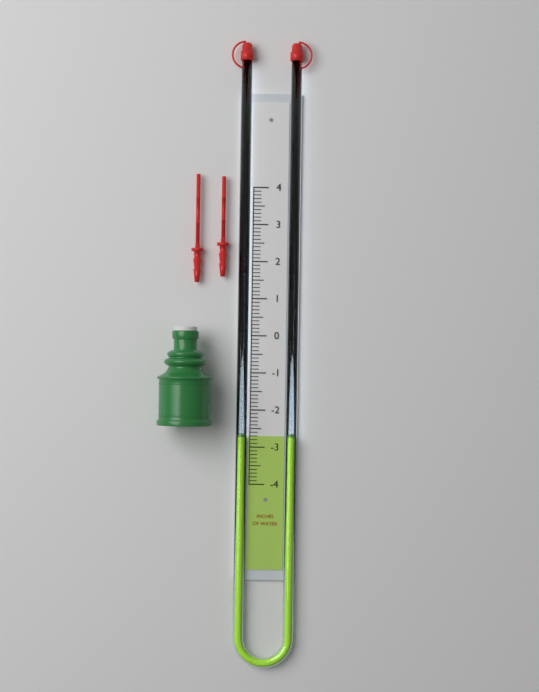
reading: -2.7 in
